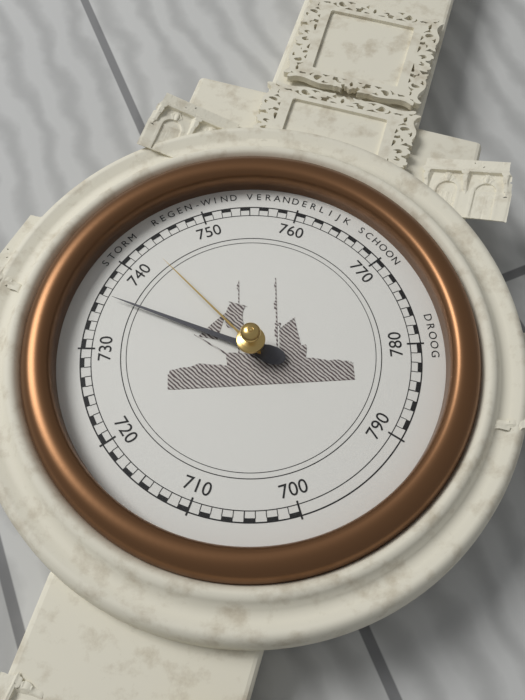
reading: 736 mmHg
